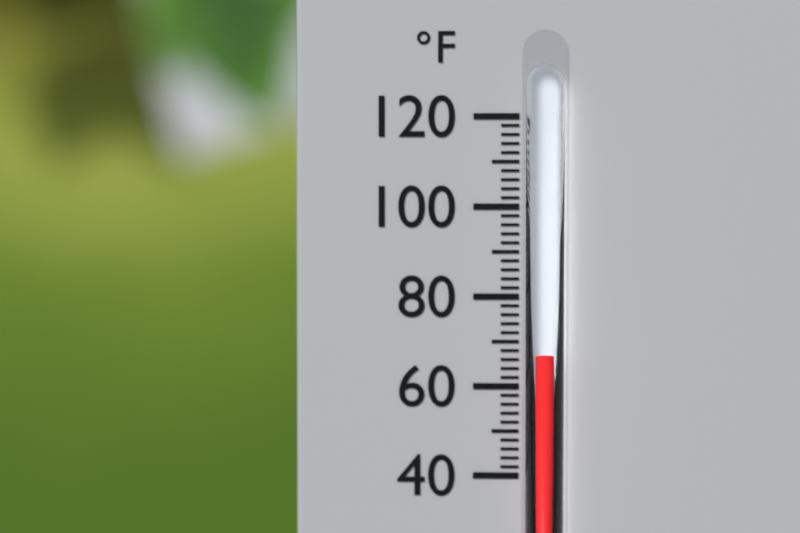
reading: 68 °F
